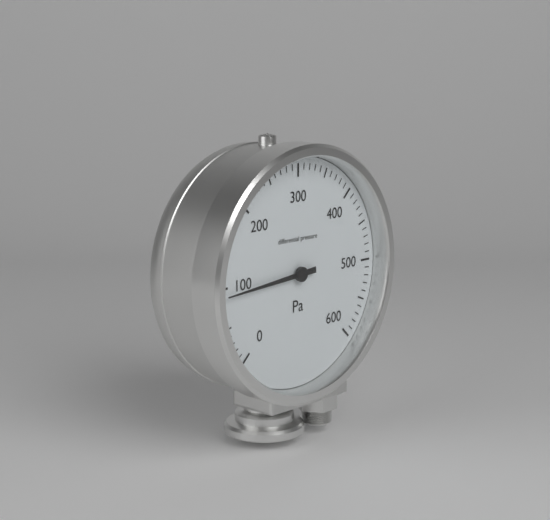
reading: 90 Pa
